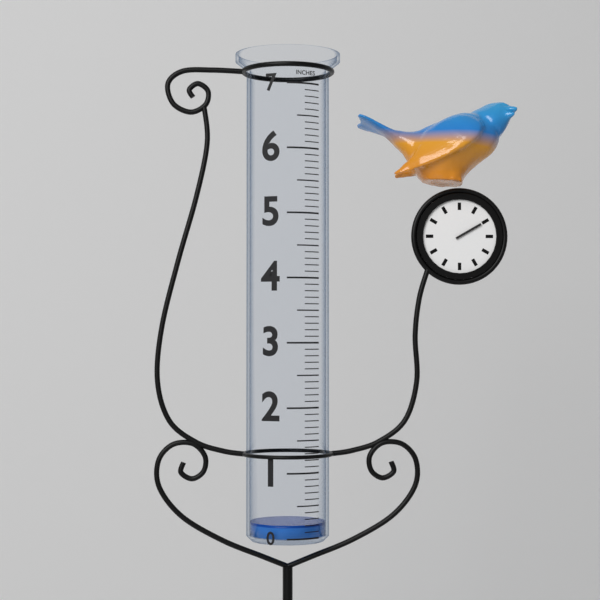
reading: 0.2 in
